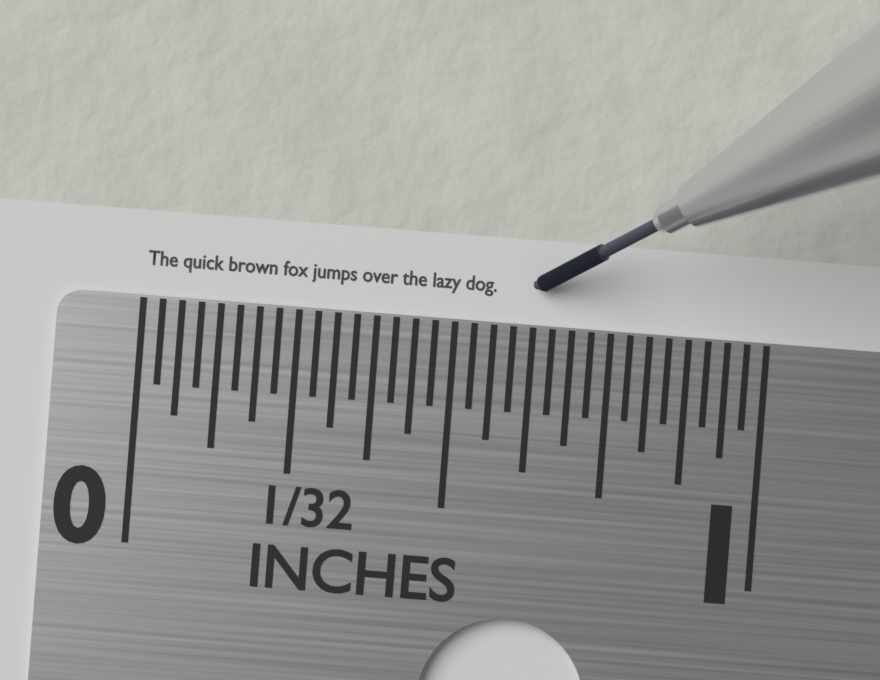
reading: 0.56250 in
